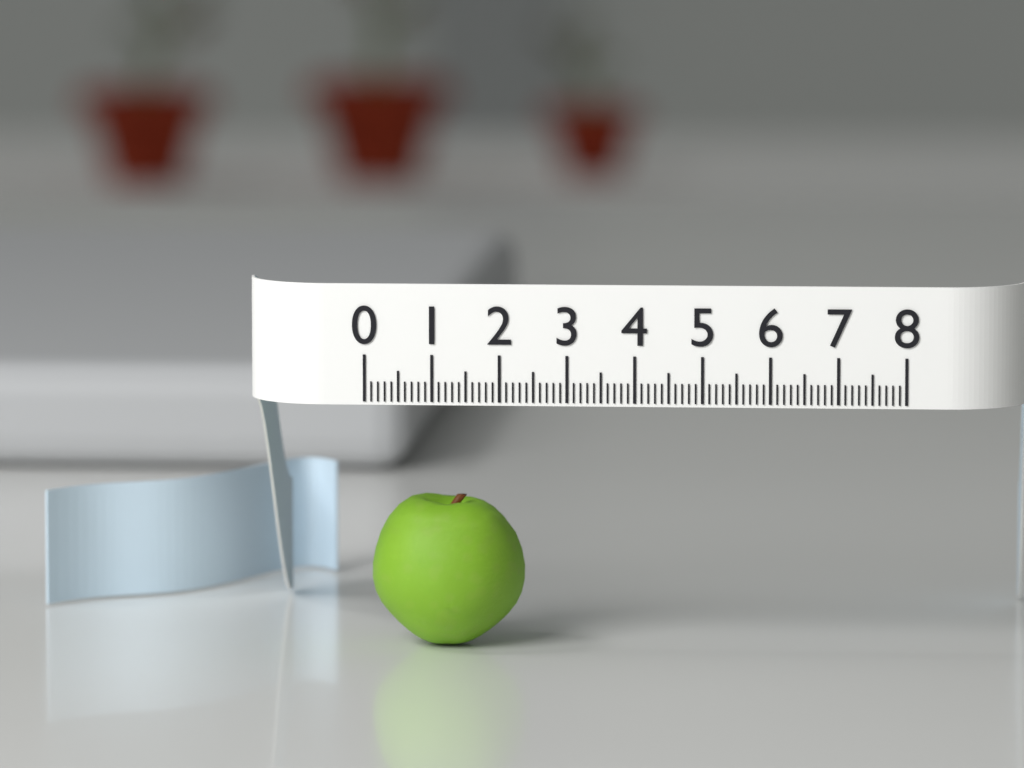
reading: 2.3 (no unit)
